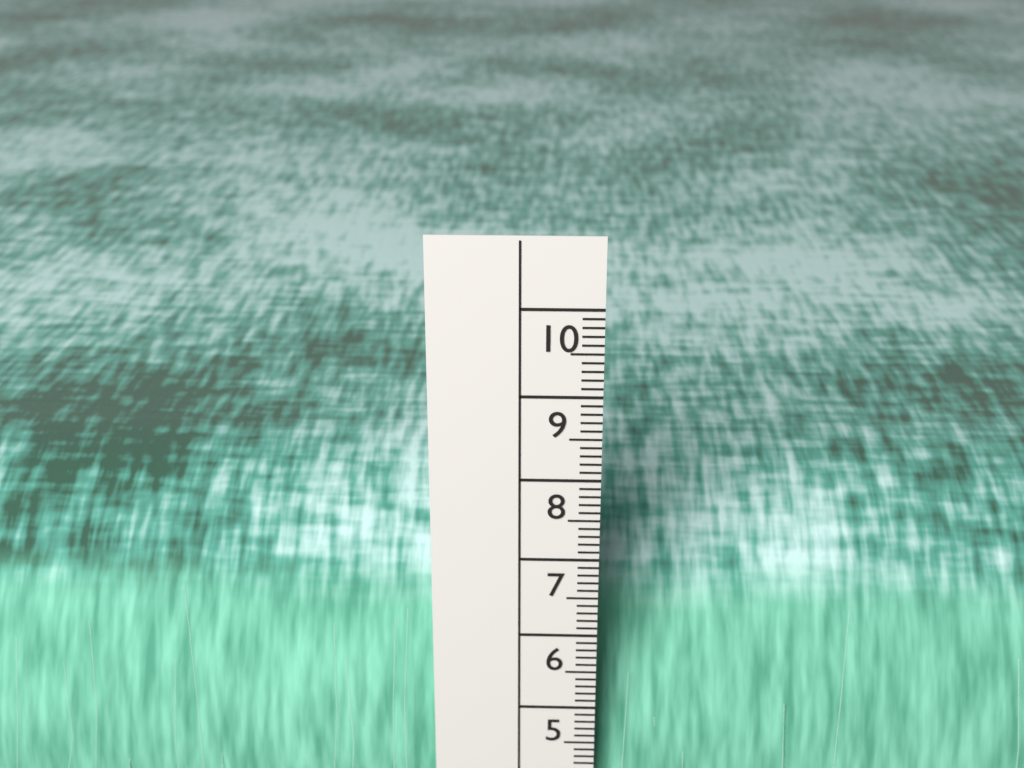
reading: 7.0 cm
